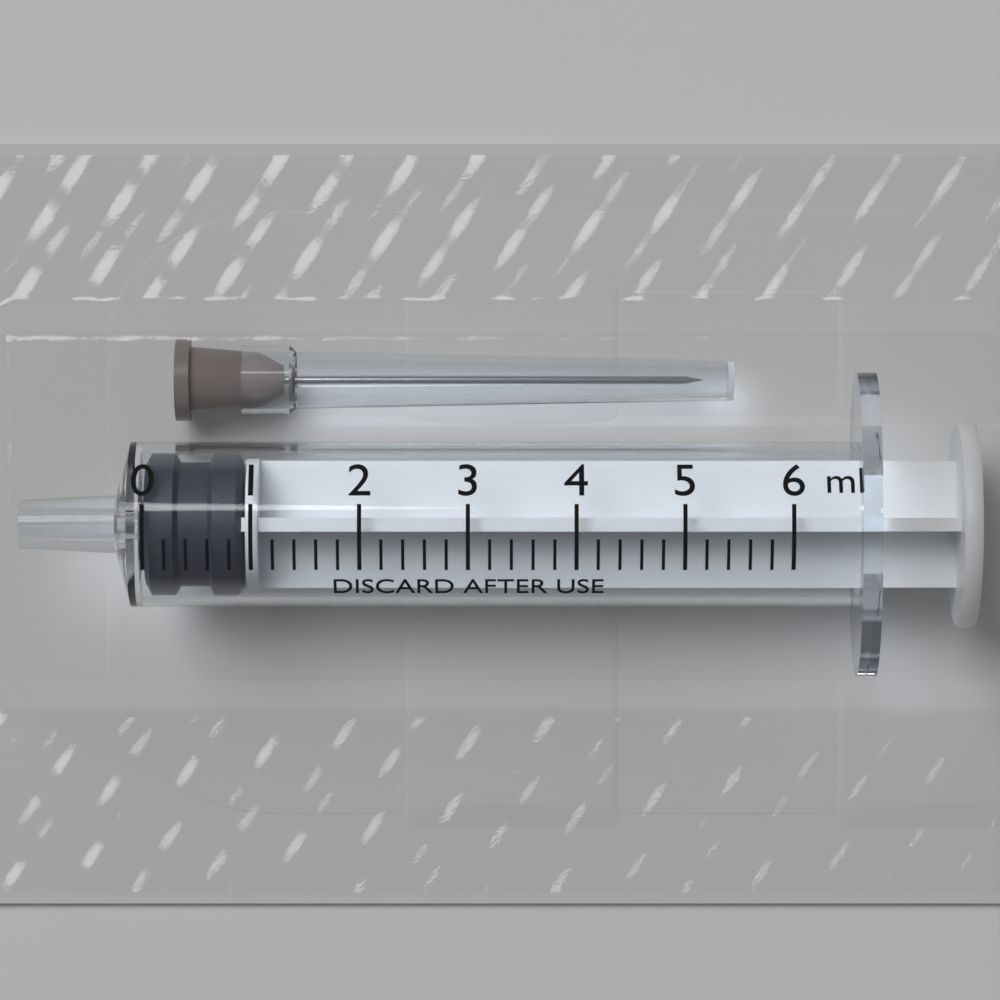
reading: 0.0 ml
